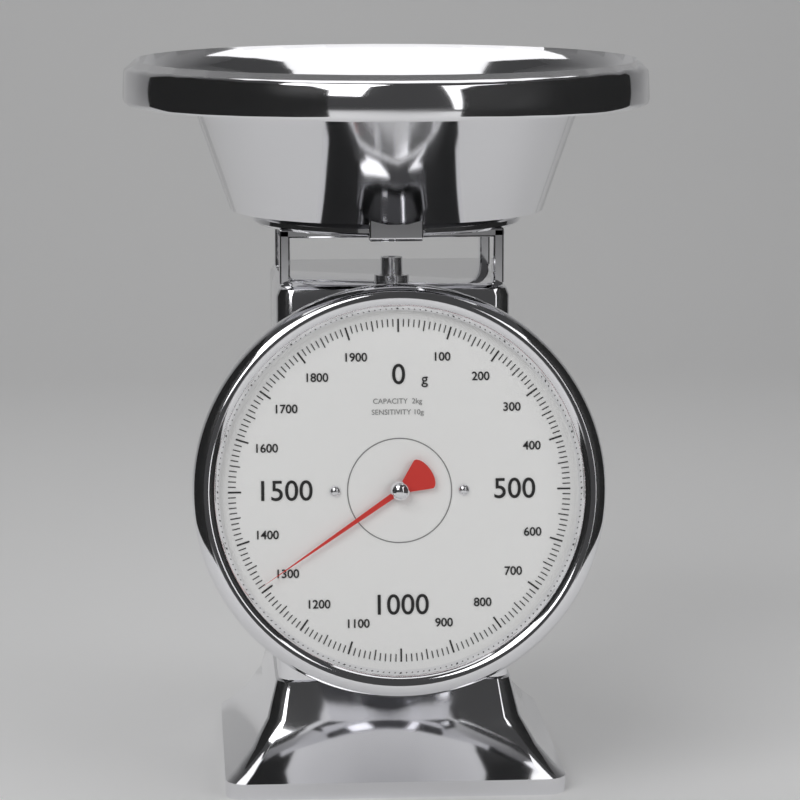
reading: 1310 g
